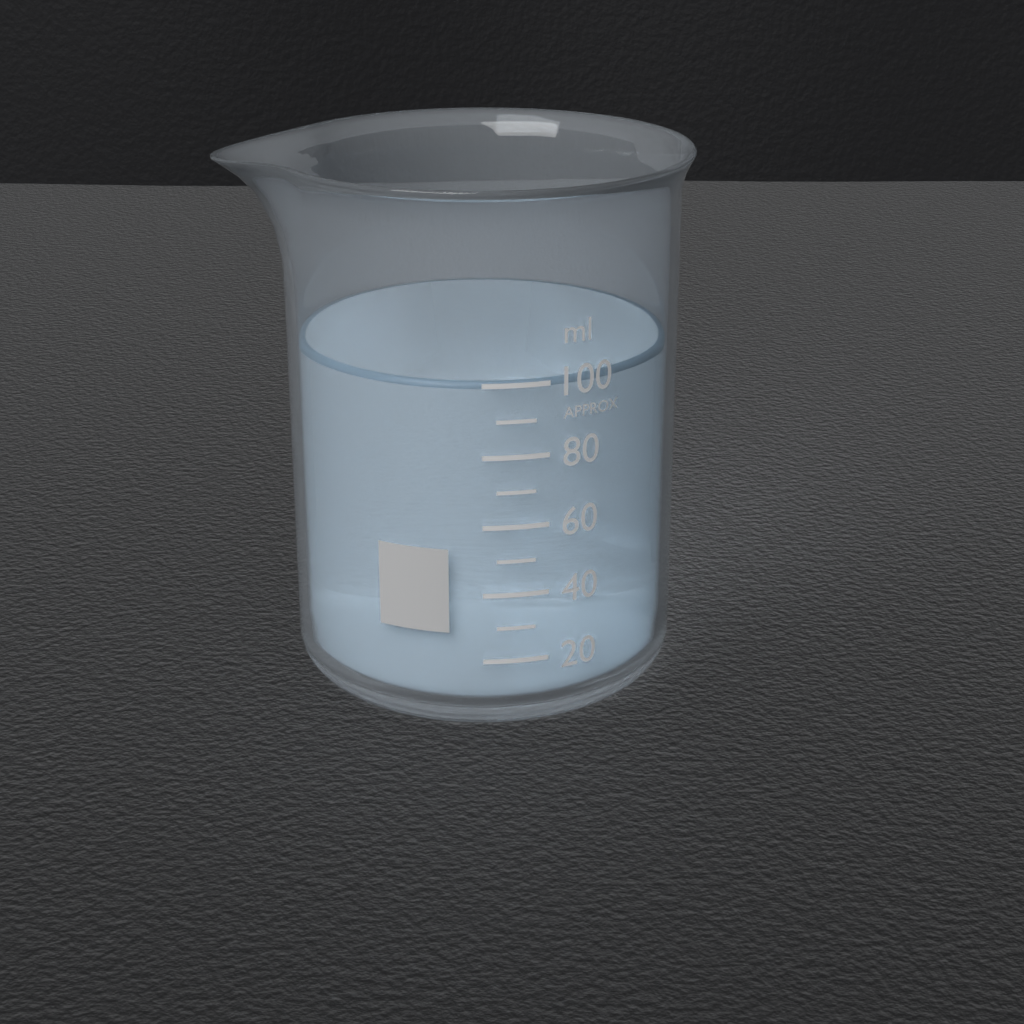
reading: 100 ml
